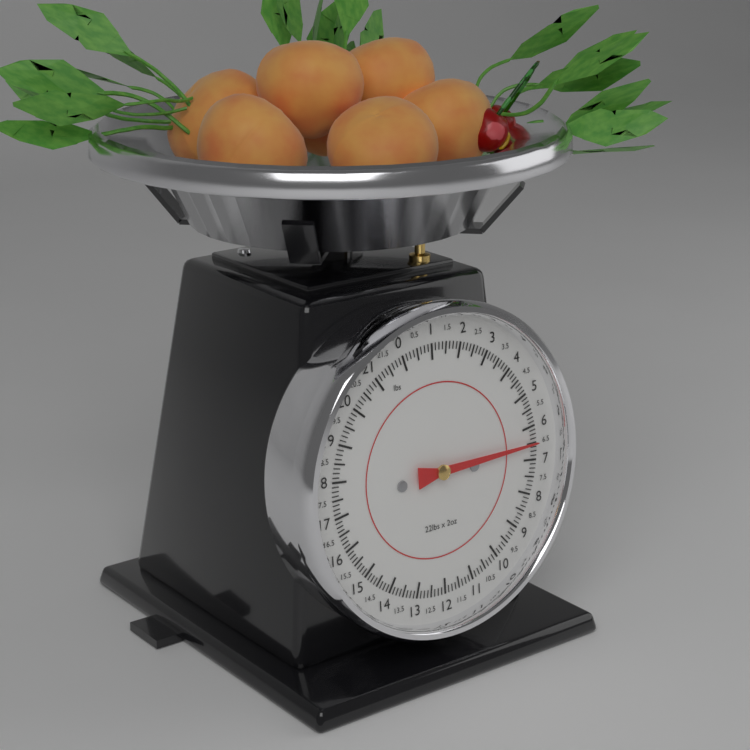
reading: 6.500 lbs
